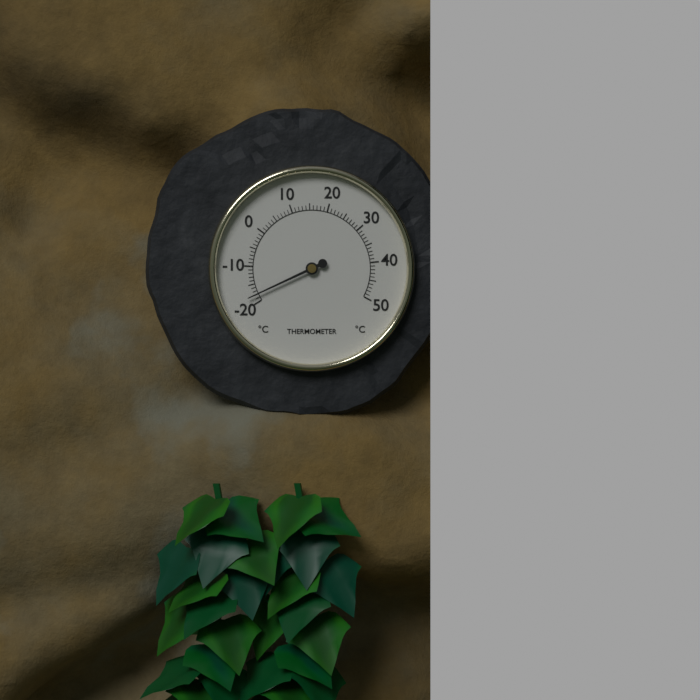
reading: -18 °C
